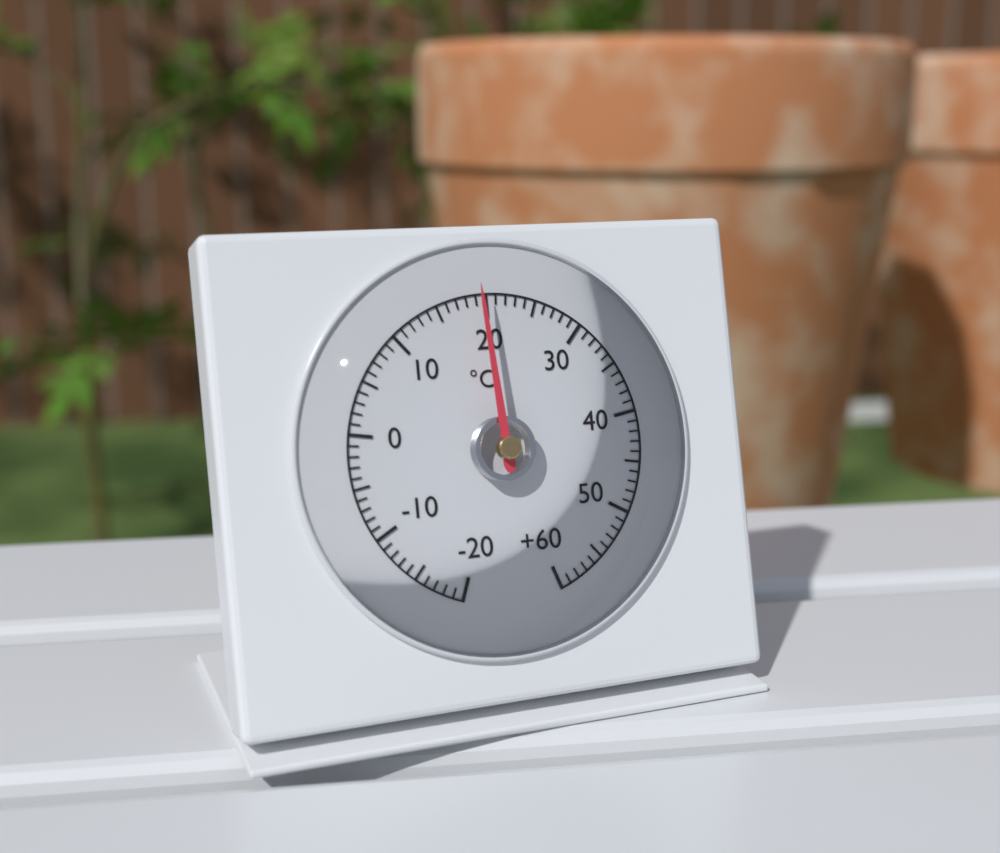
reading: 19 °C
